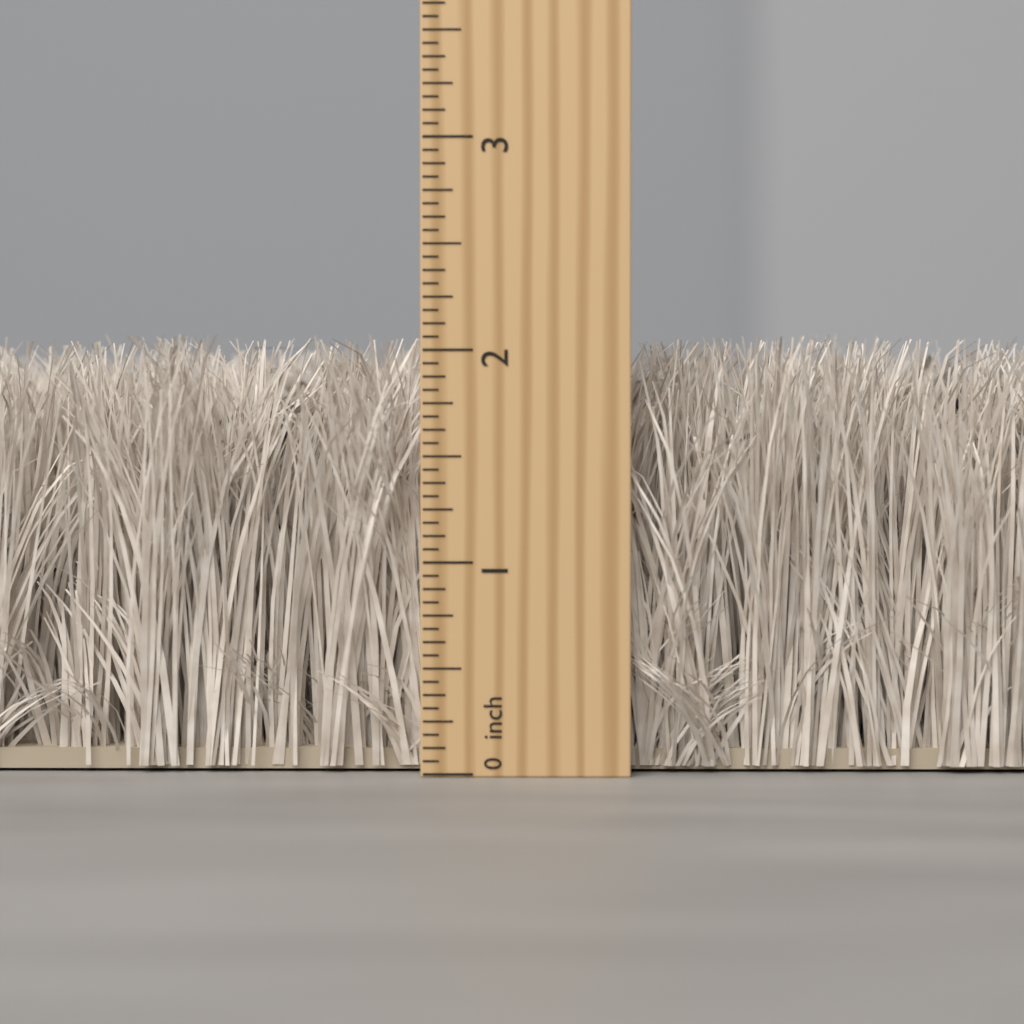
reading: 2.0625 inch
